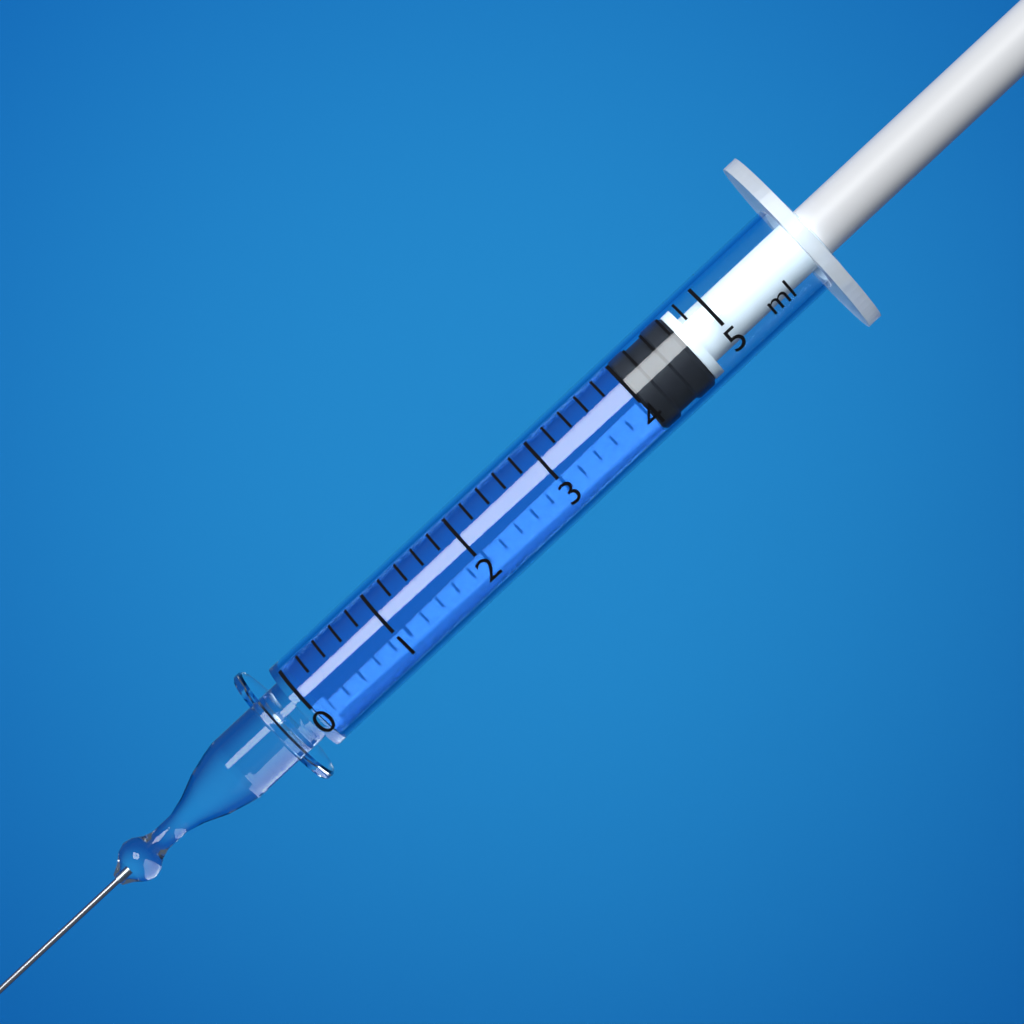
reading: 4.0 ml
